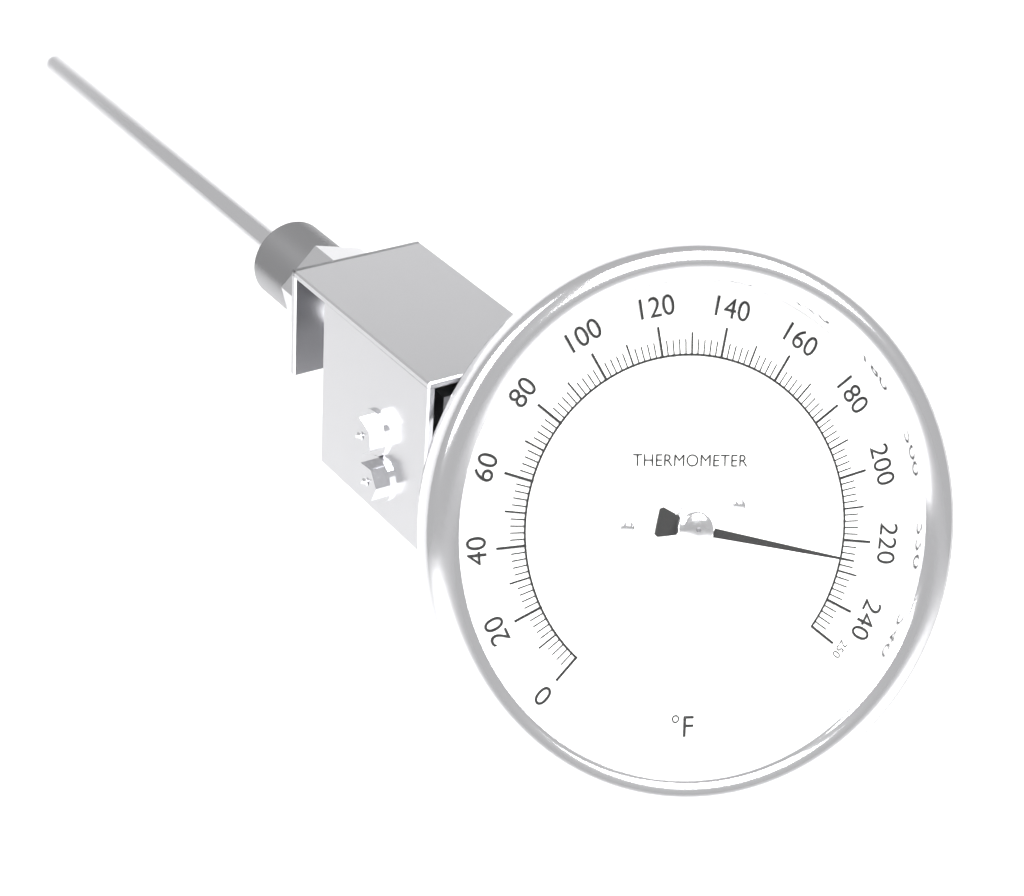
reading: 226 °F
